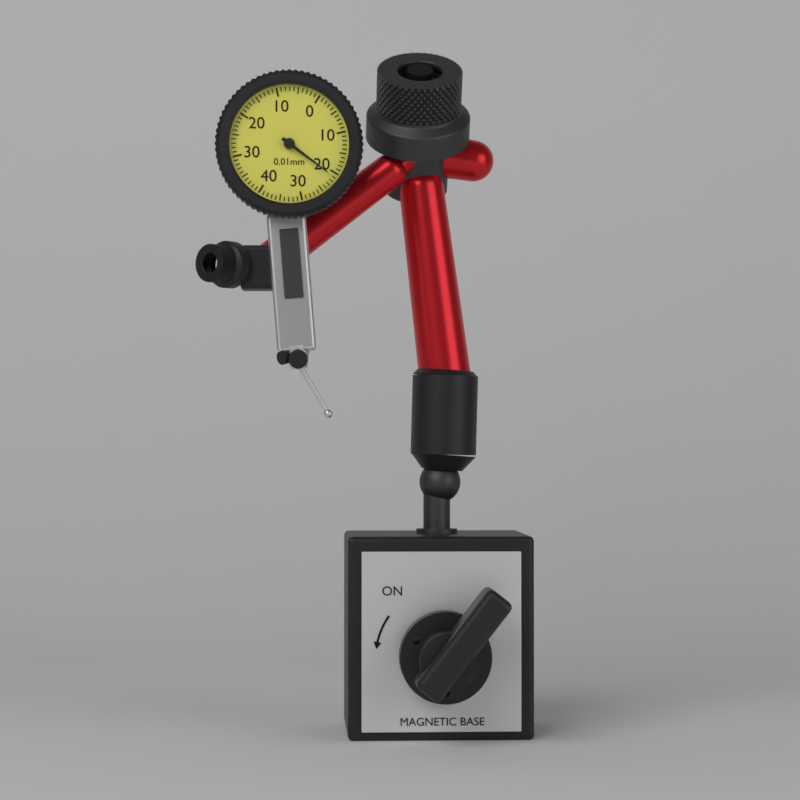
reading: 0.21 mm
